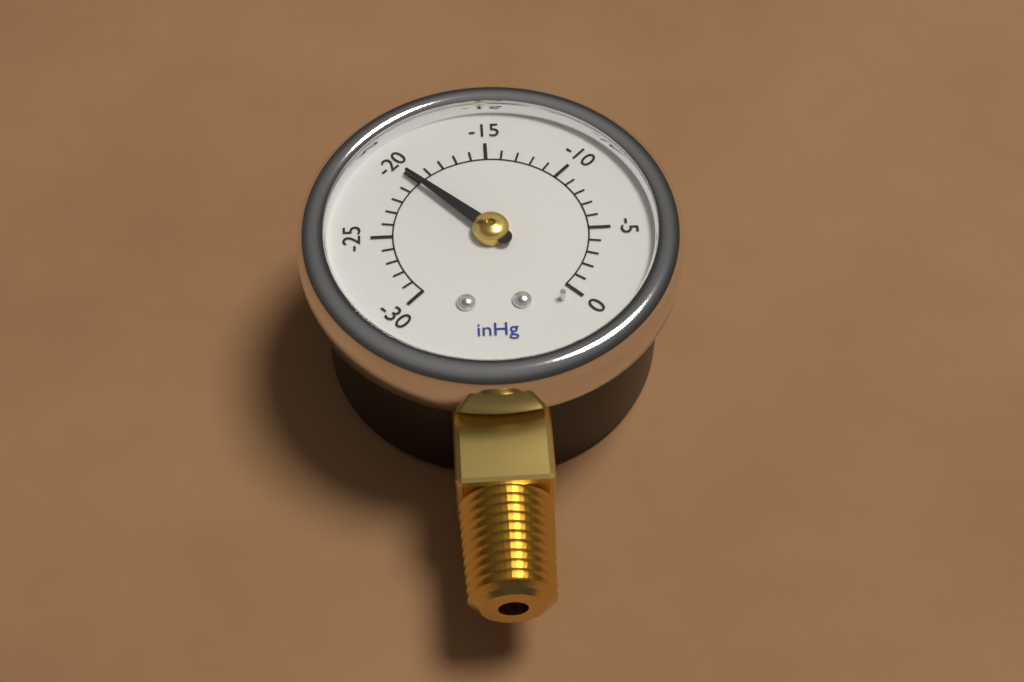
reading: -20 inHg
